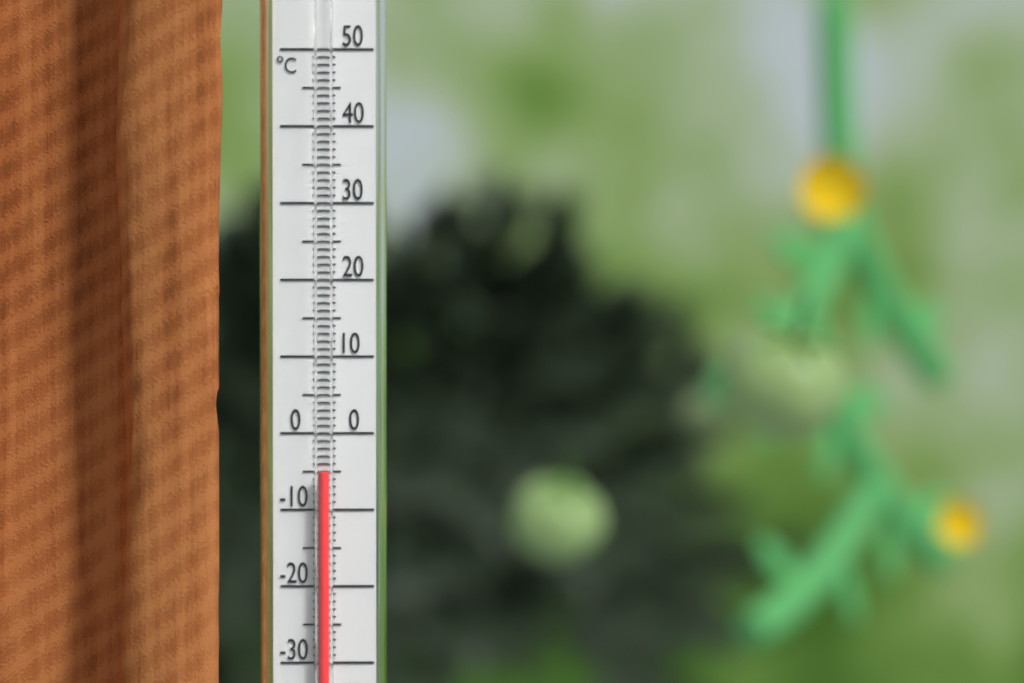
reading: -5 °C
